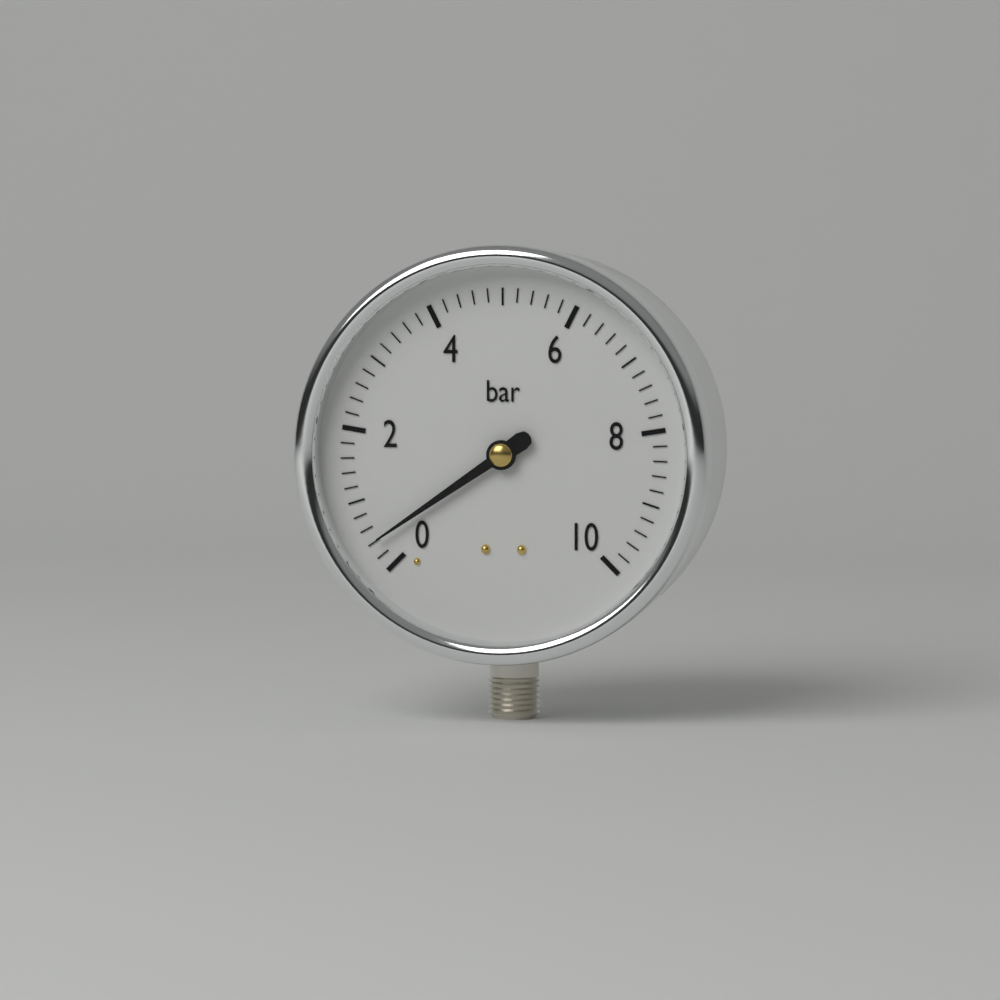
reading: 0.4 bar
